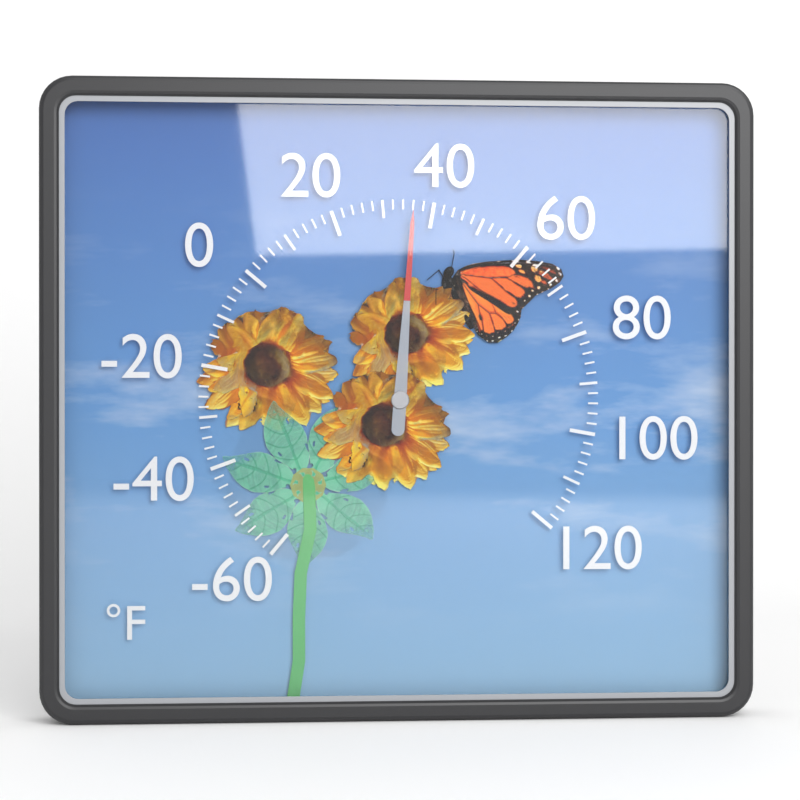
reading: 36 °F
